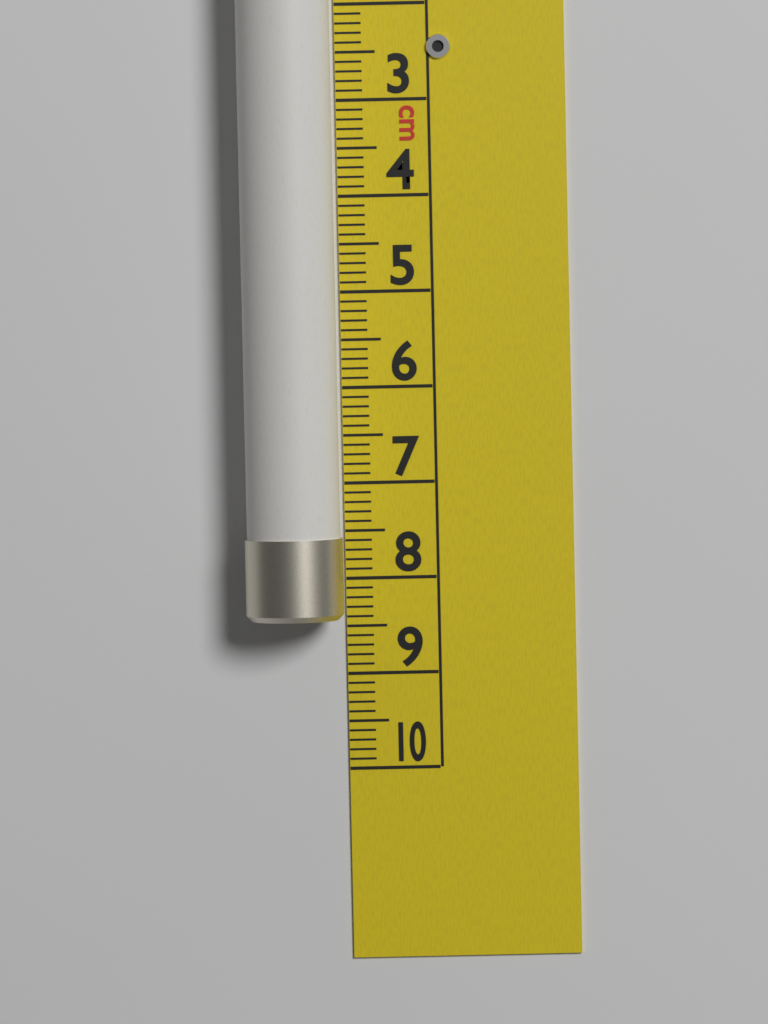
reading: 8.4 cm
